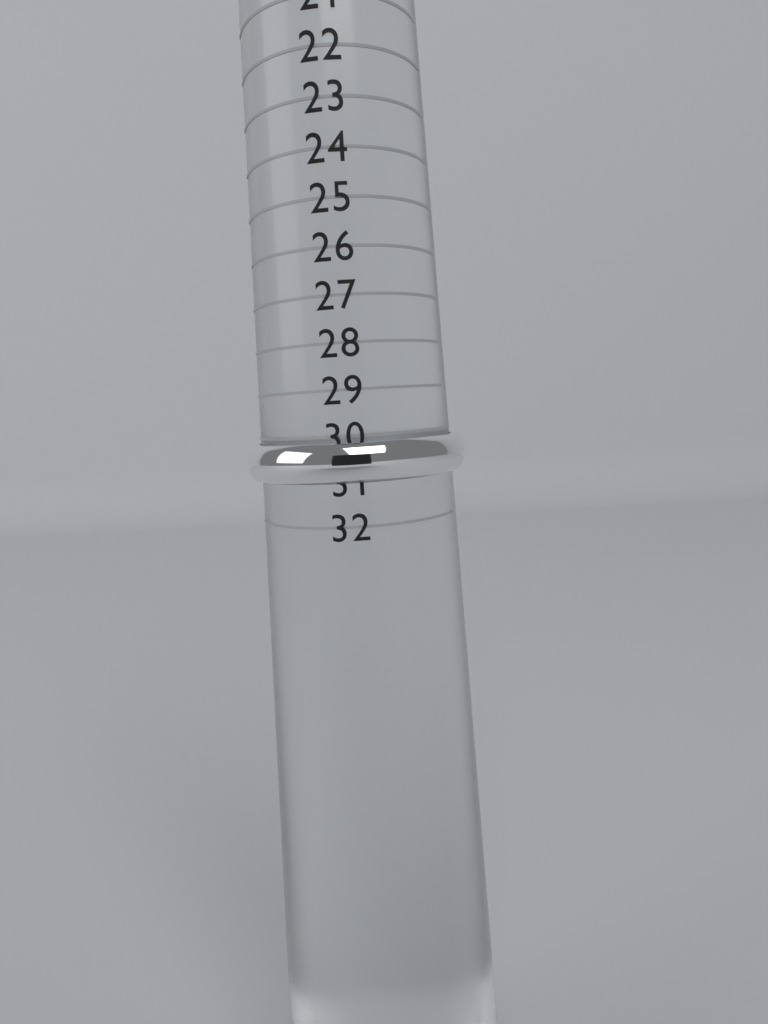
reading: 31 (no unit)
